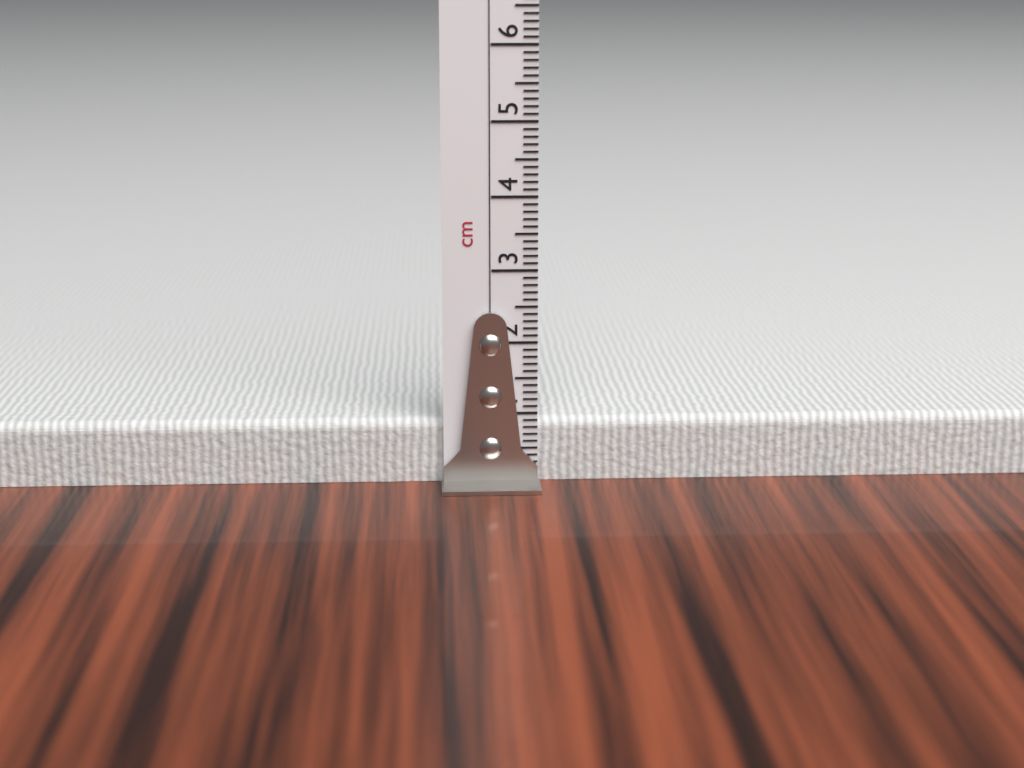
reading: 0.9 cm
